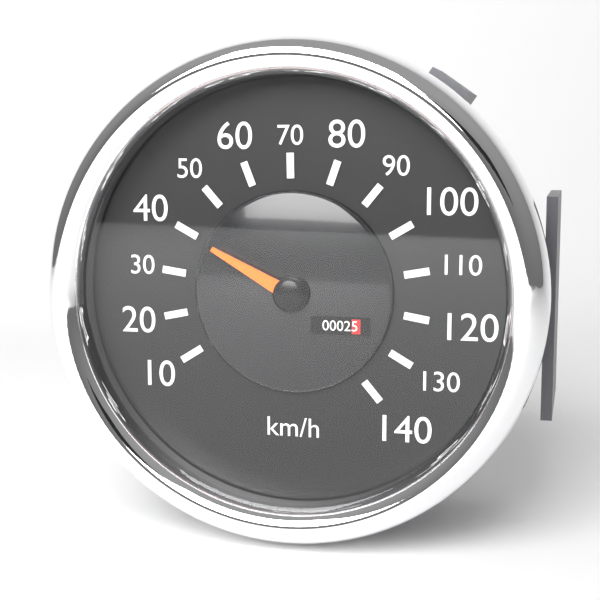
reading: 40 km/h
